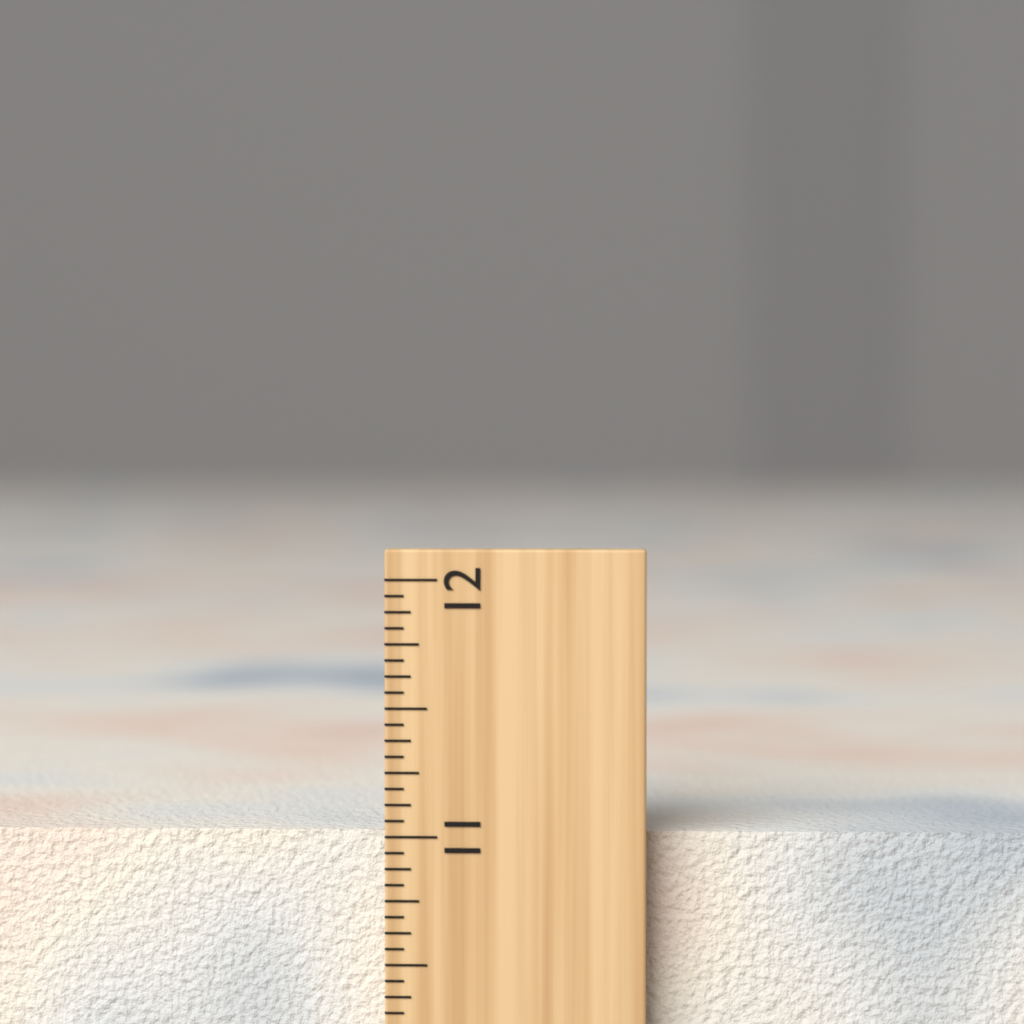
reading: 11.0000 inch
